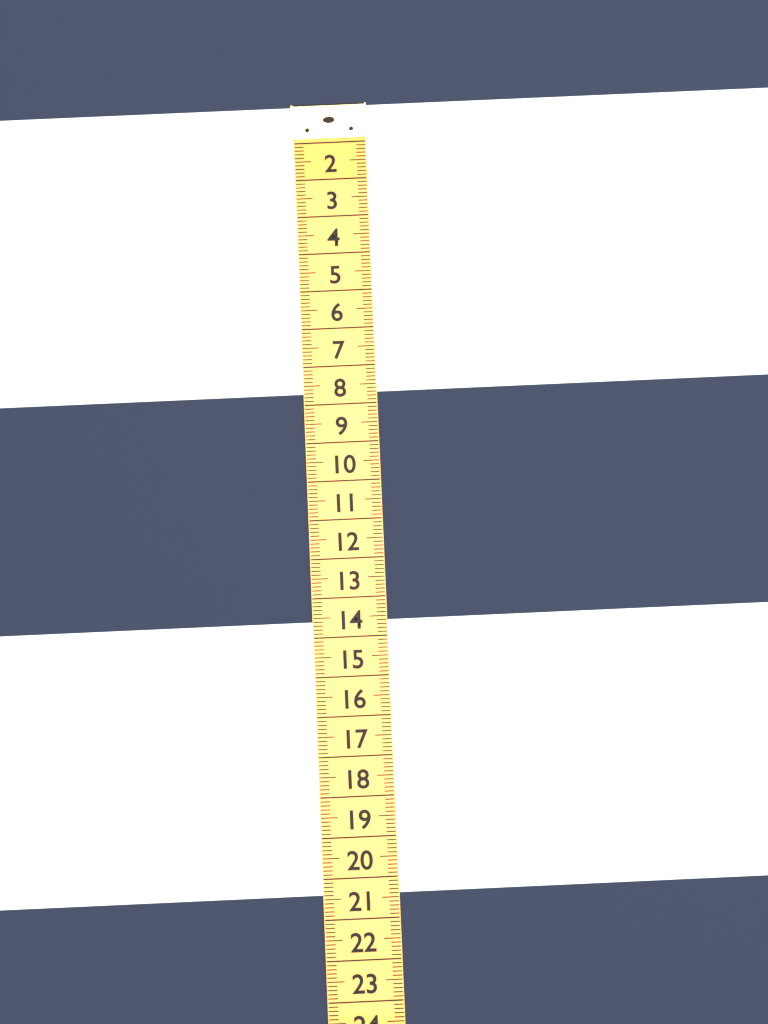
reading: 7.7 (no unit)
